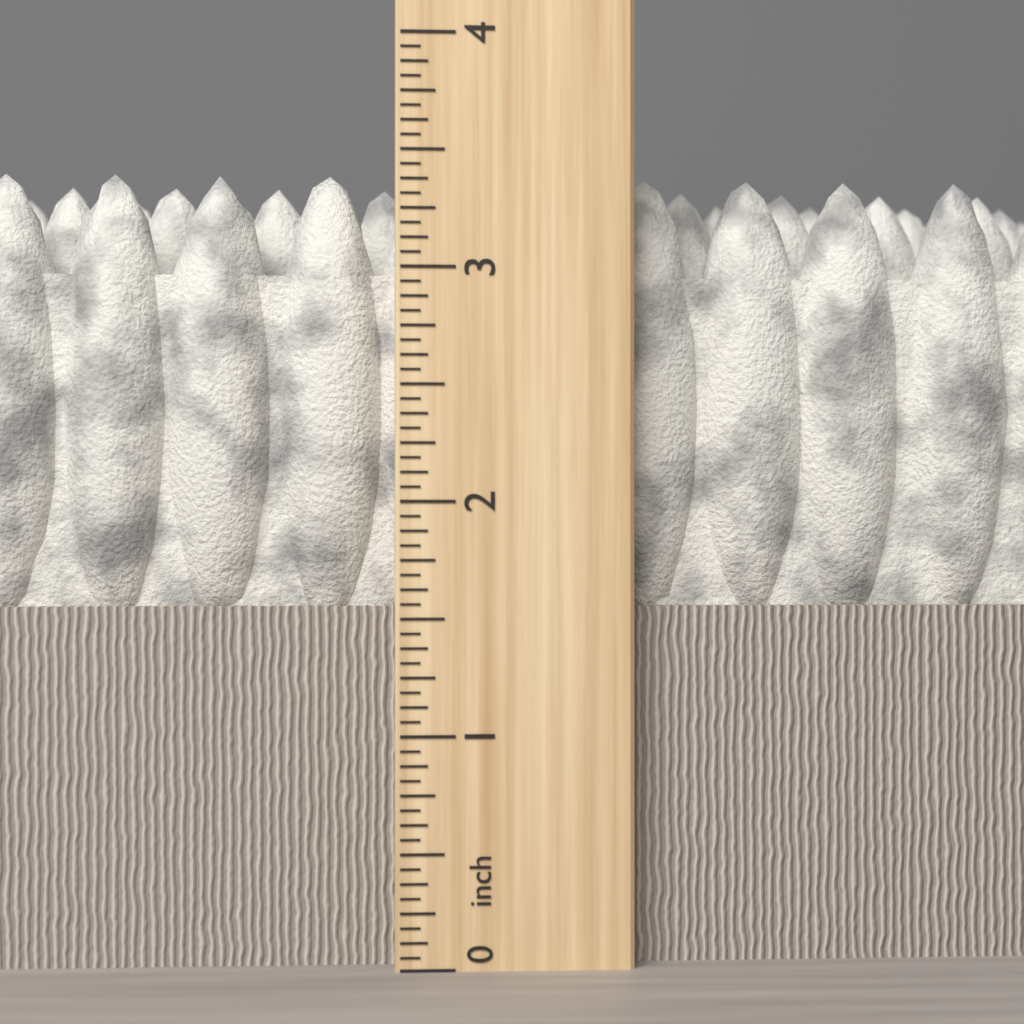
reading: 3.4375 inch
